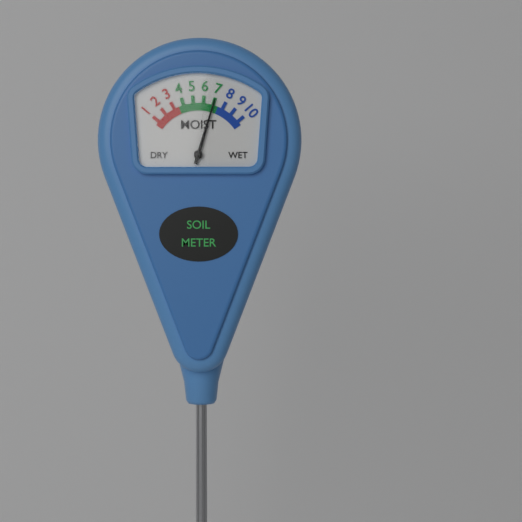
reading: 7 (no unit)
